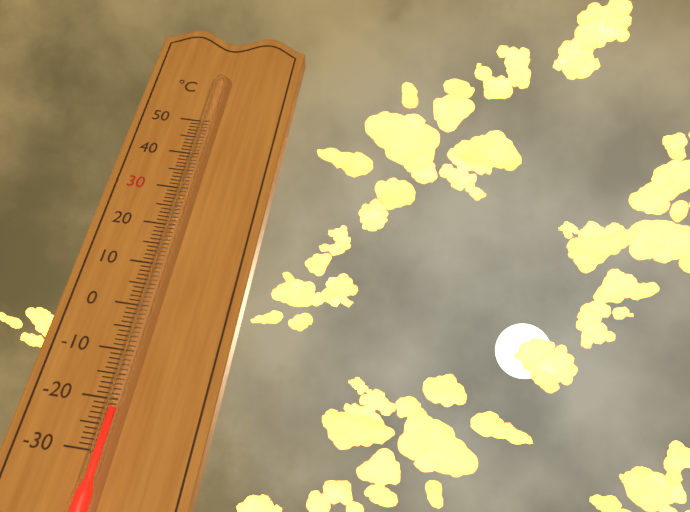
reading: -22 °C
